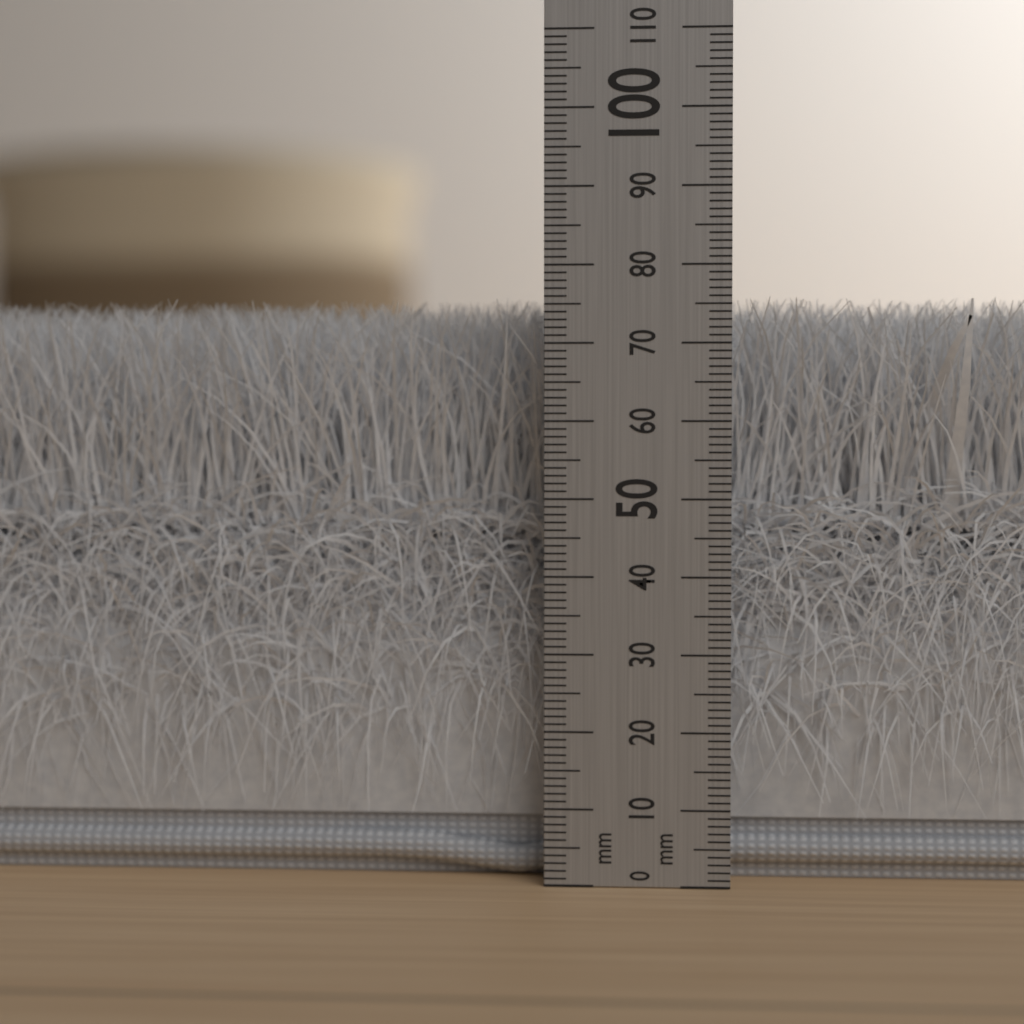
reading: 76 mm
